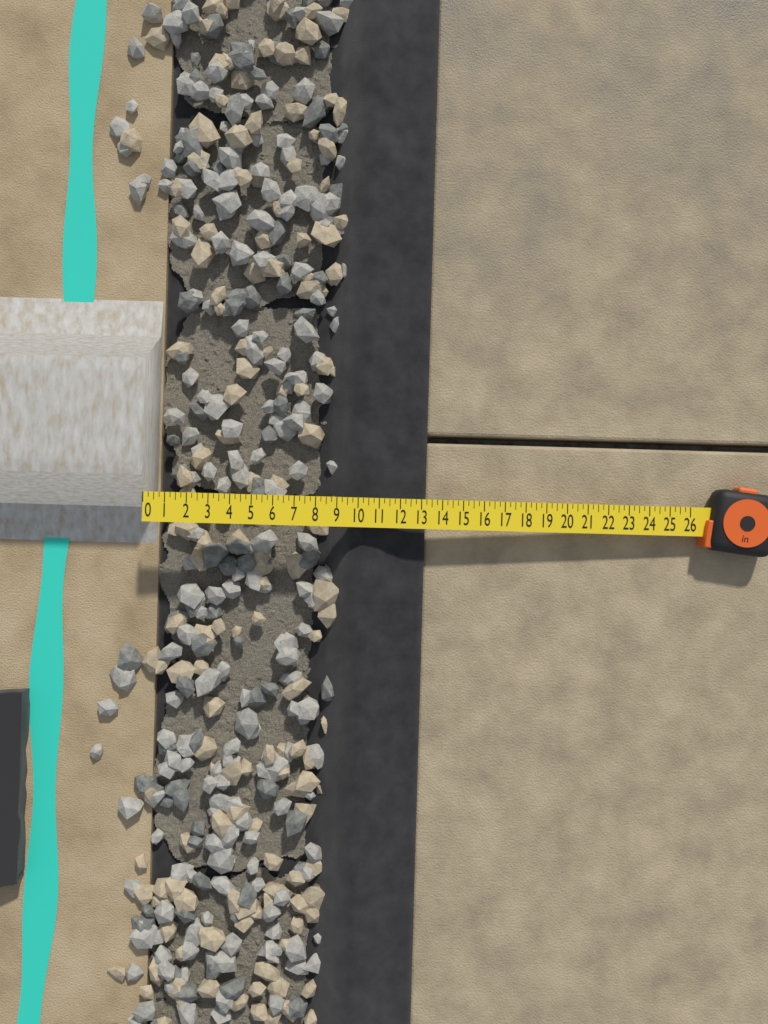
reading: 13.25 in
